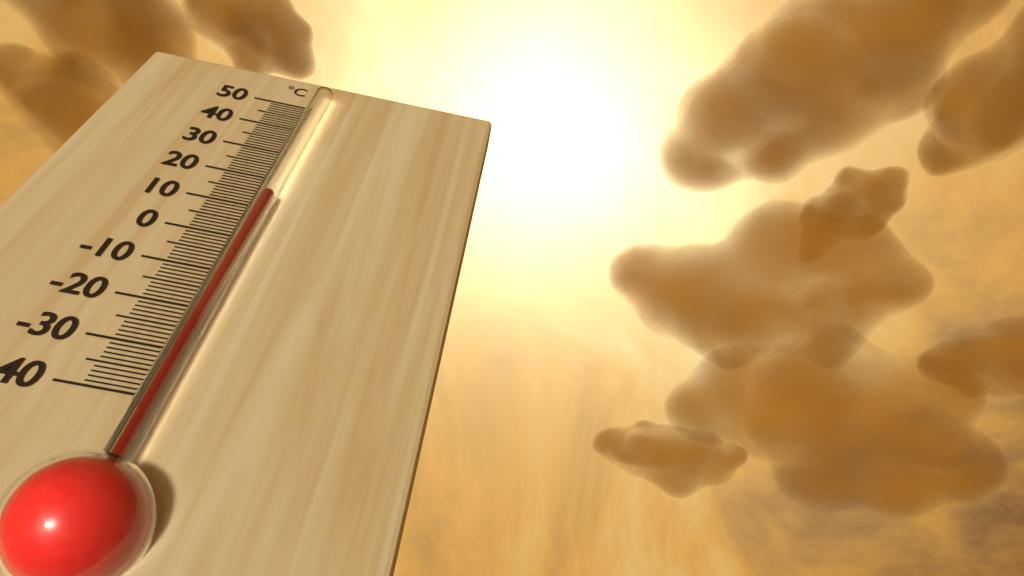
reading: 12 °C
